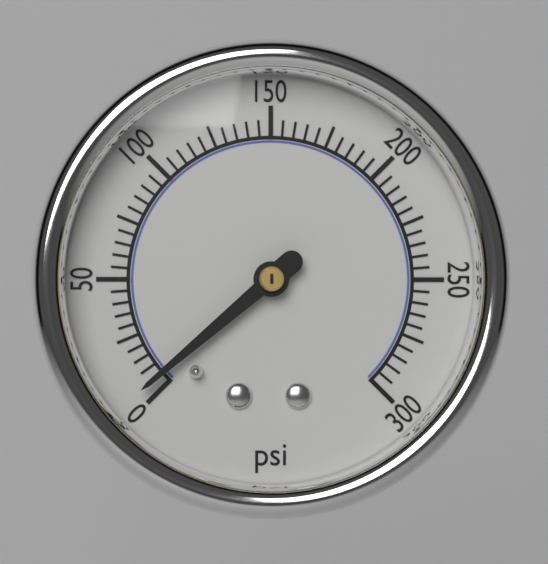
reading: 5 psi
